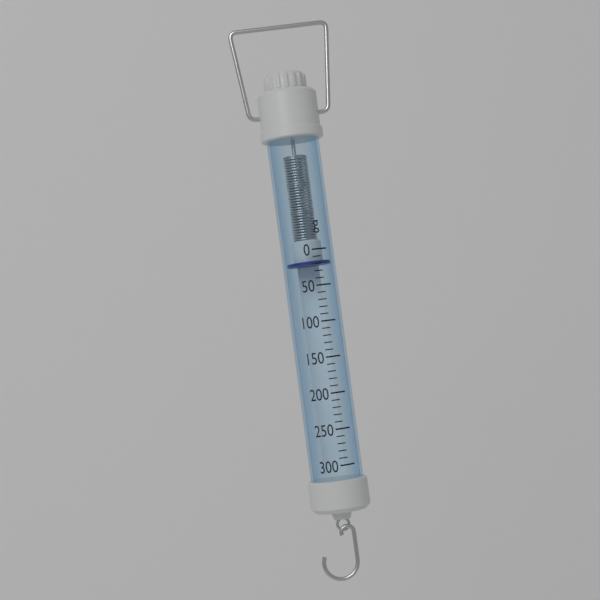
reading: 20 g
